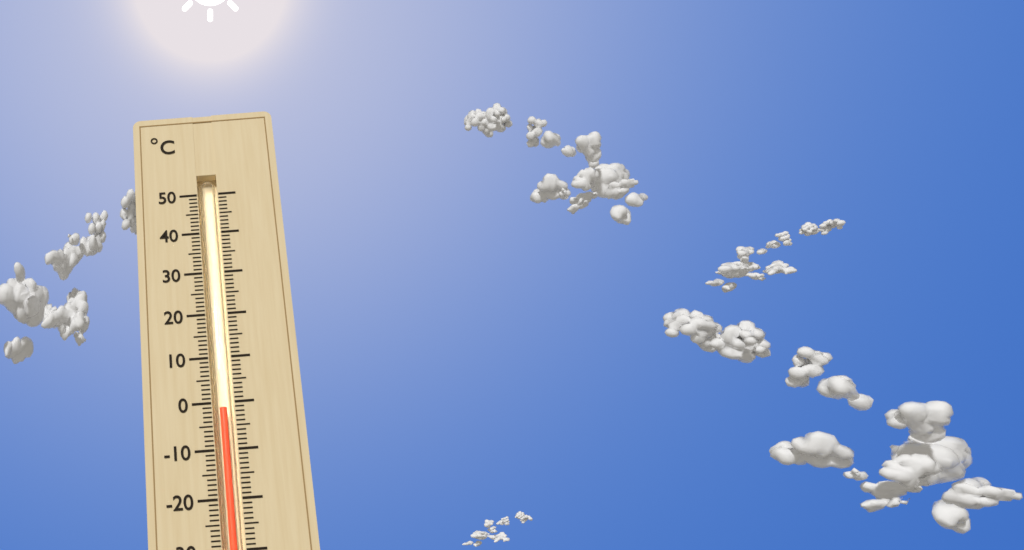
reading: -1 °C
